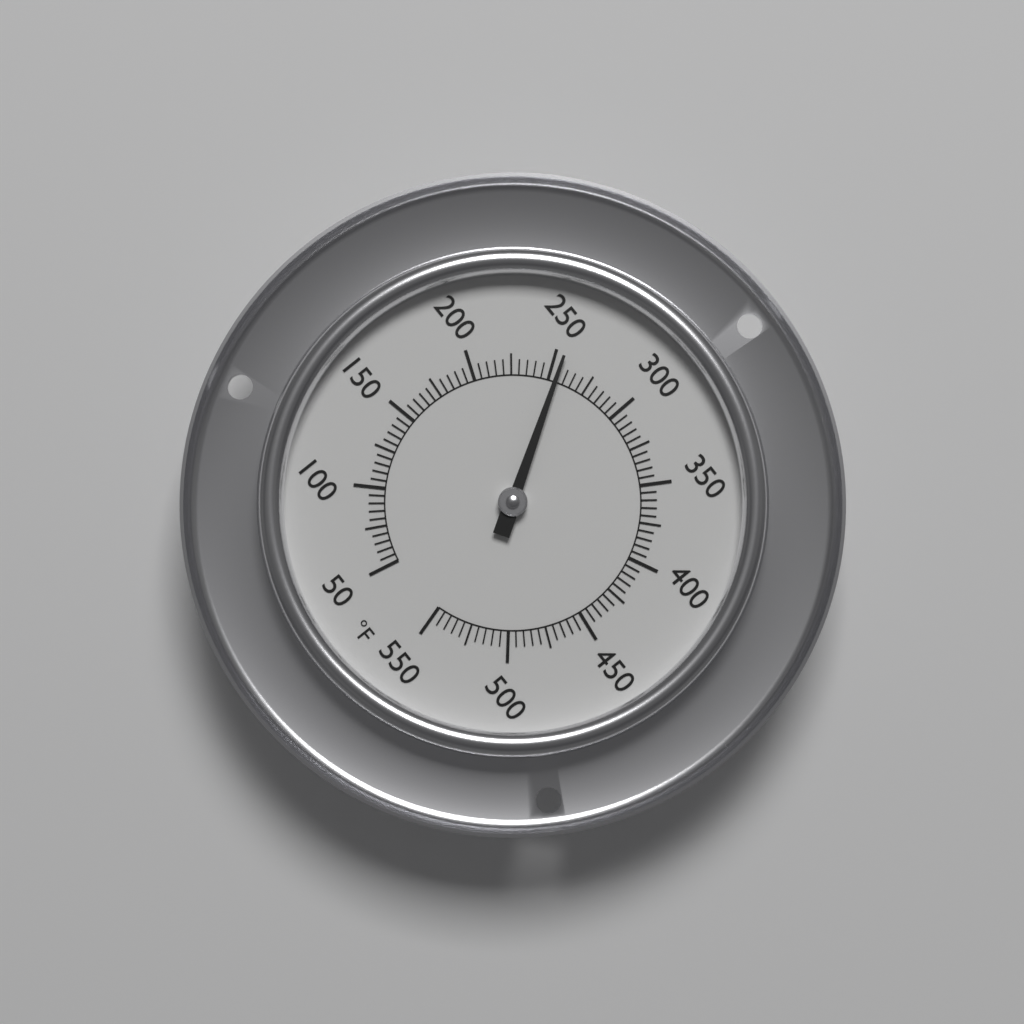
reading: 255 °F
